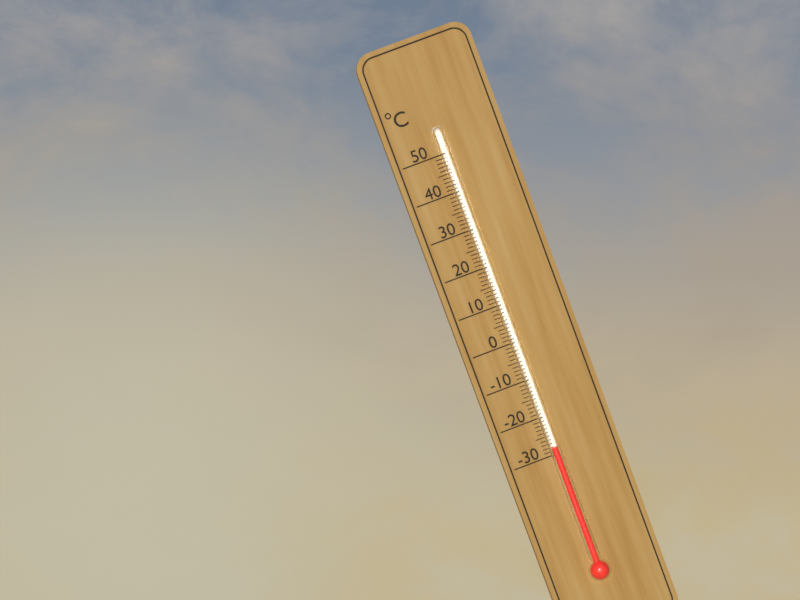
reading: -28 °C
